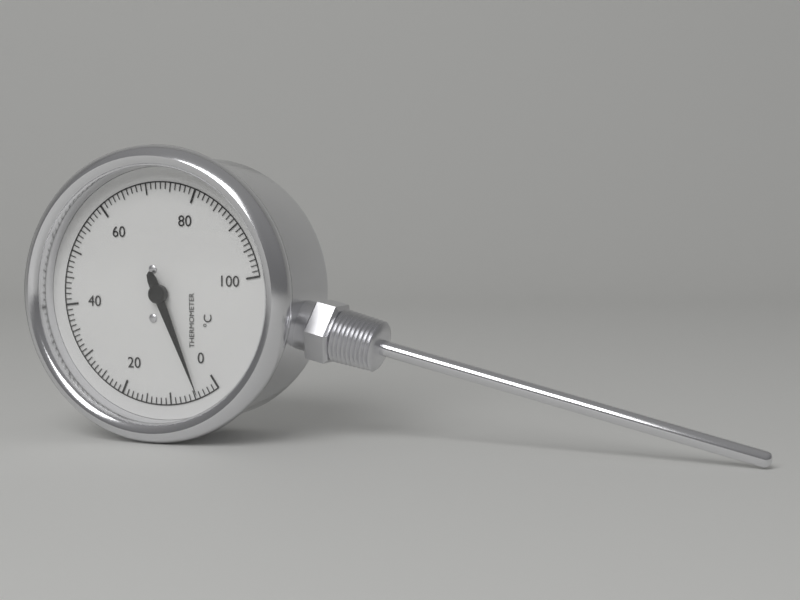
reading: 4 °C
